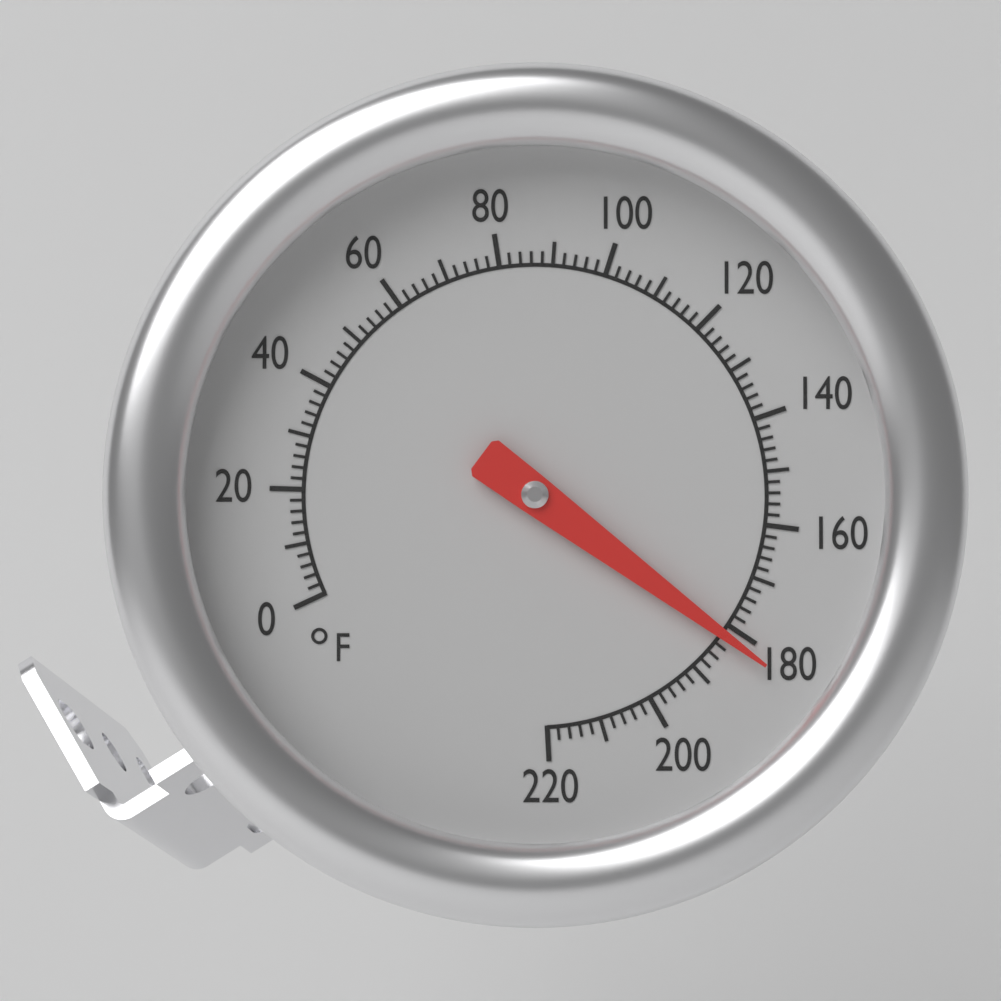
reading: 182 °F
